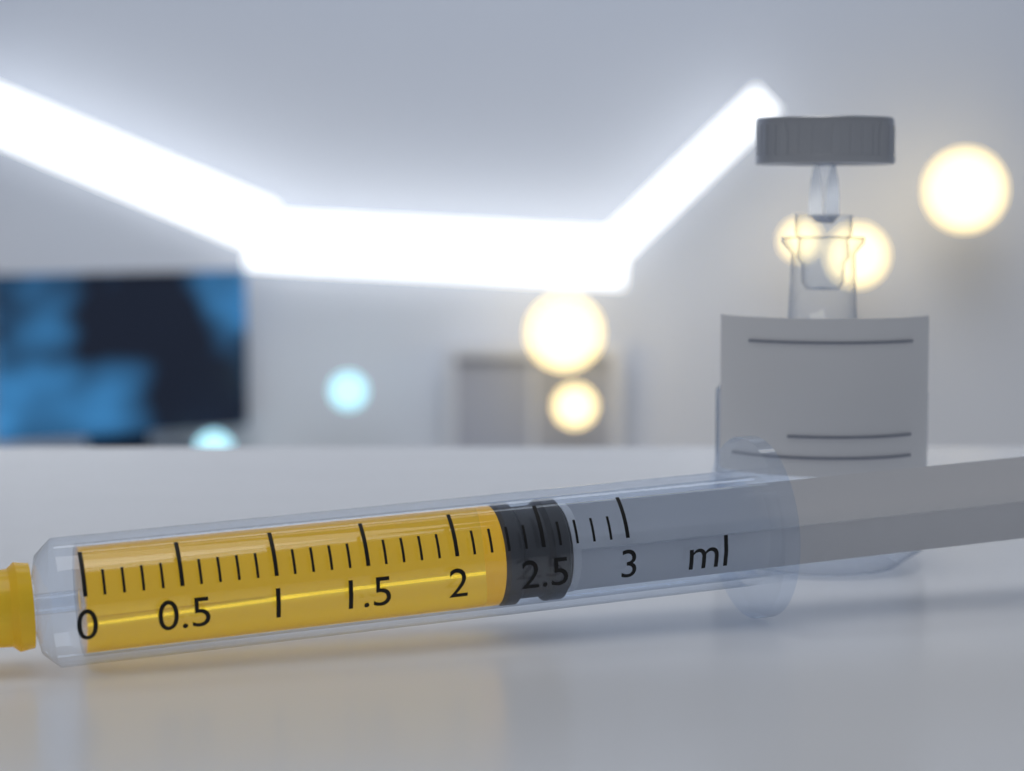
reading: 2.3 ml
